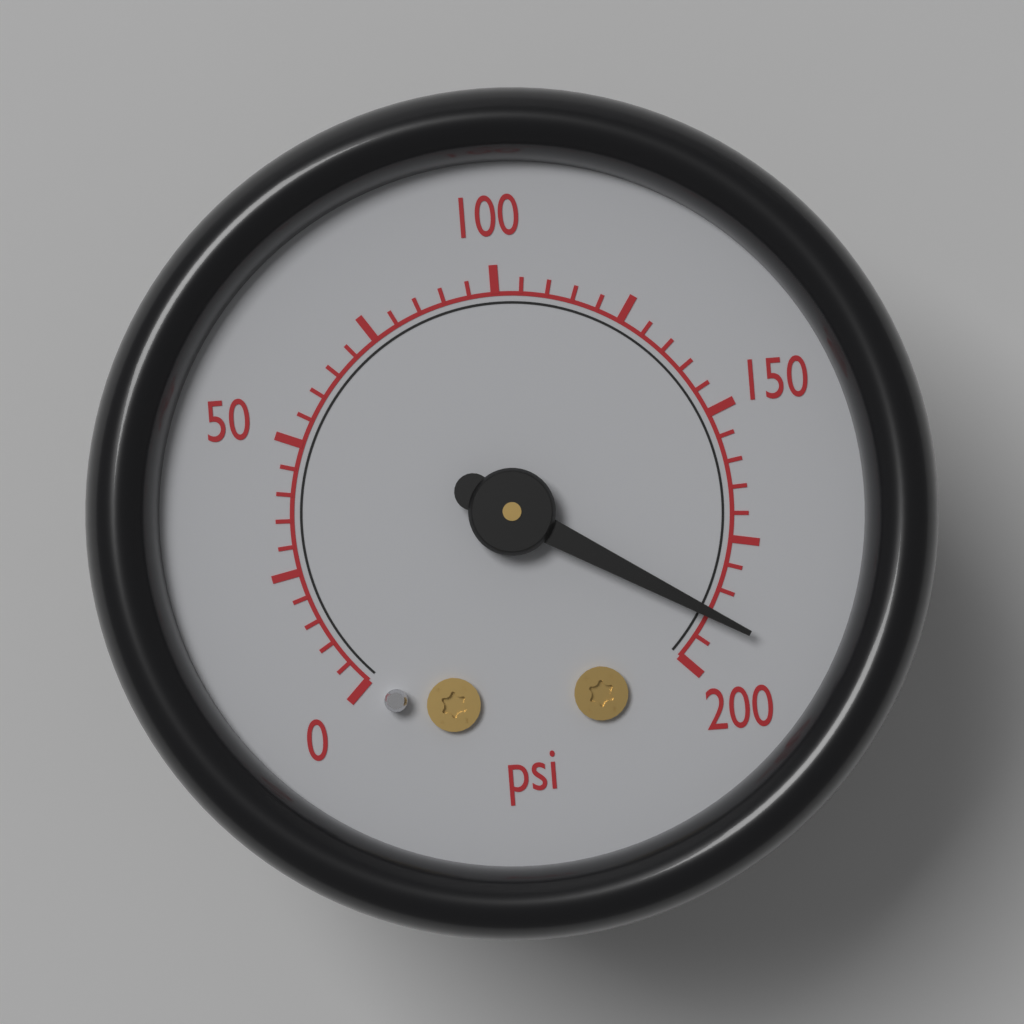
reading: 190 psi
